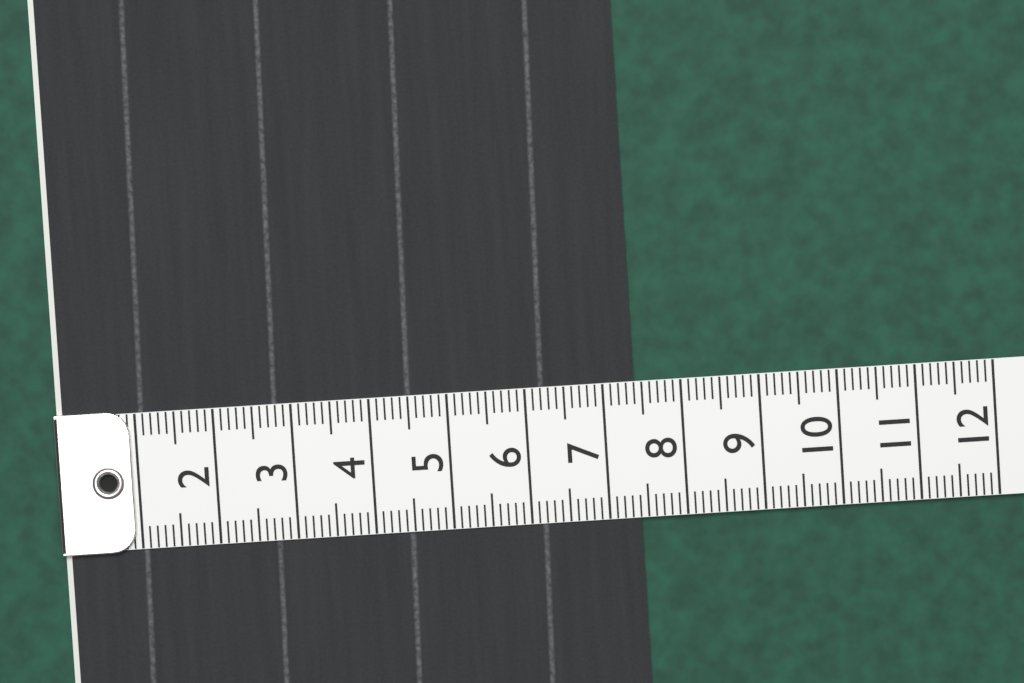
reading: 7.4 (no unit)
